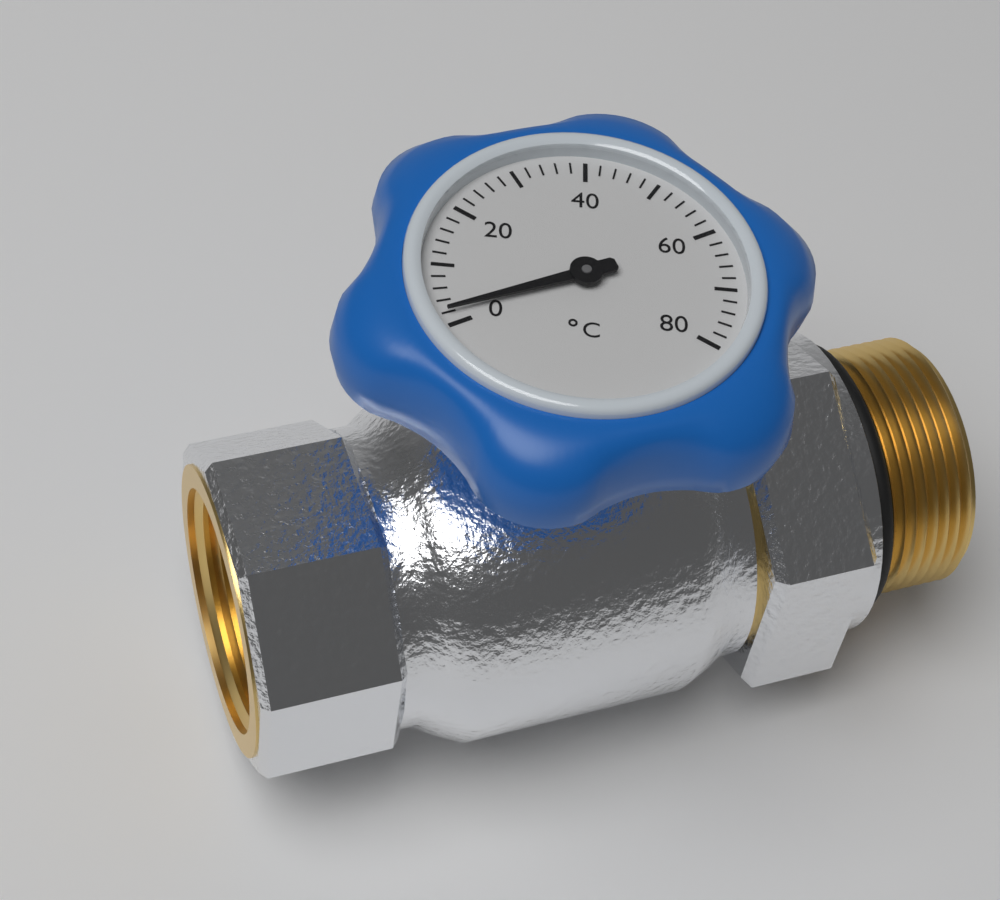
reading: 2 °C
